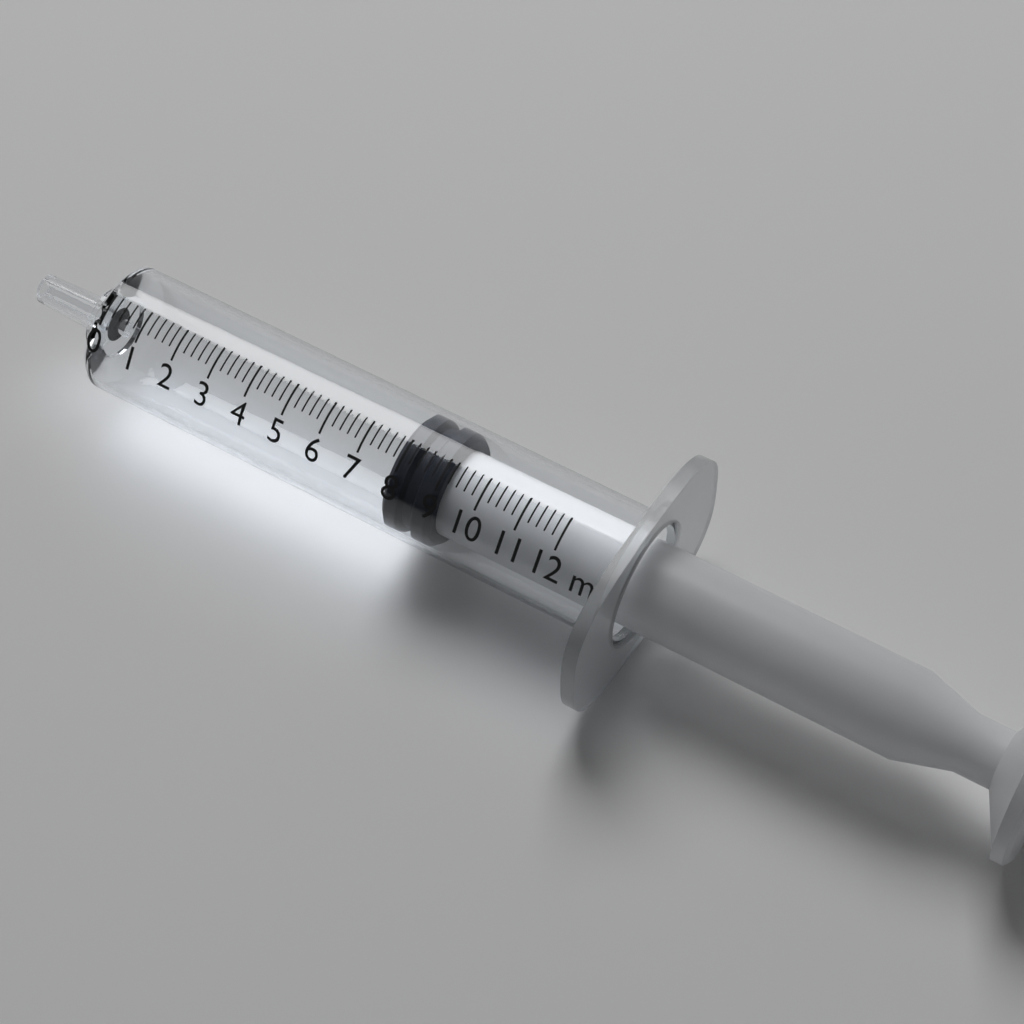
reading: 7.8 ml
